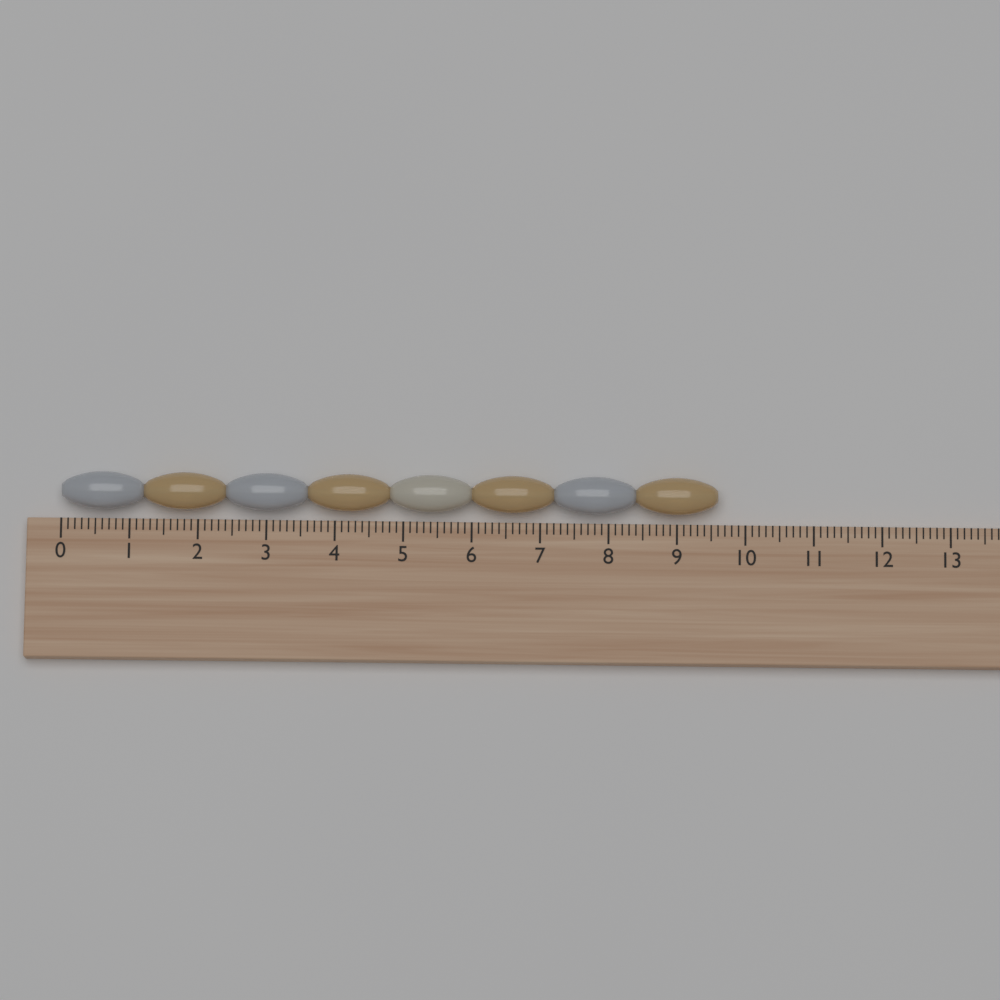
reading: 9.6 (no unit)
